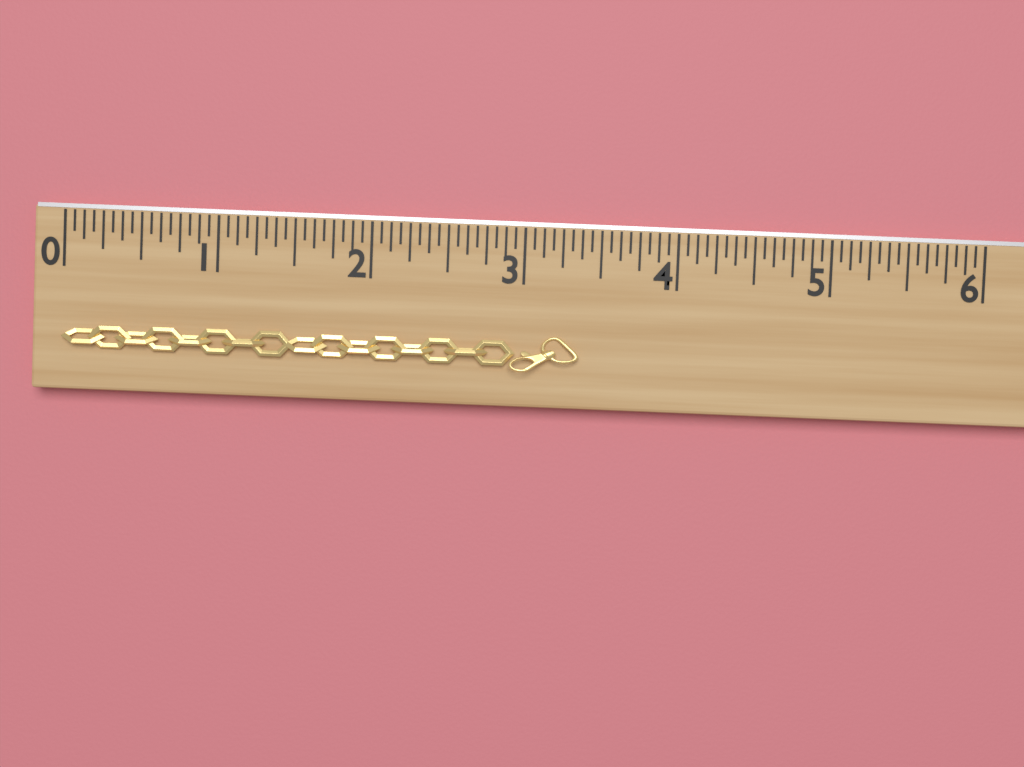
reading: 3.3750 (no unit)
